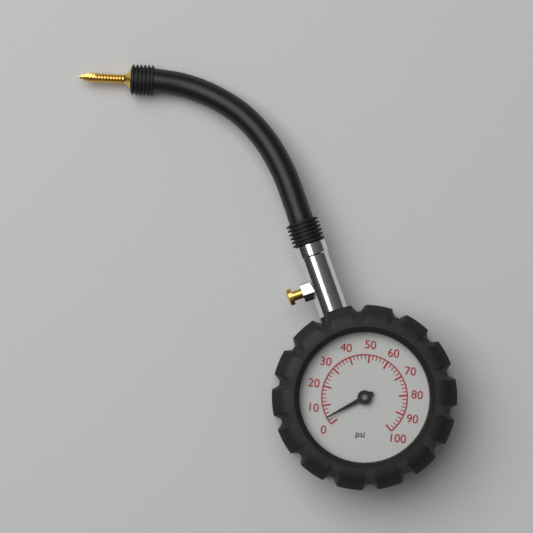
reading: 4 psi
